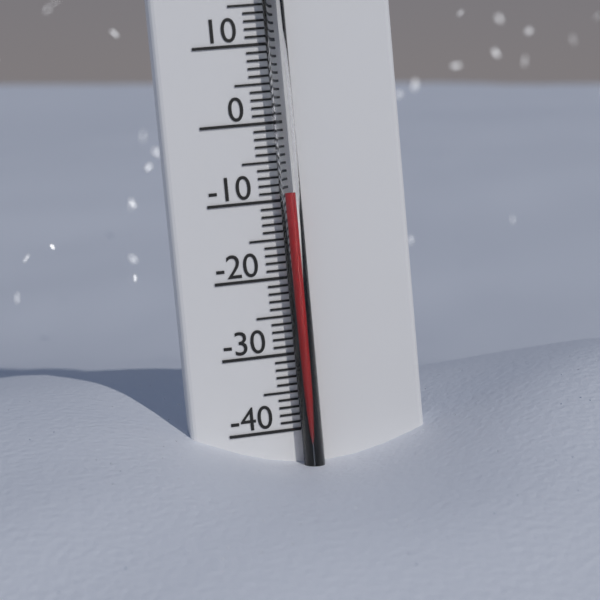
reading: -9 °C
